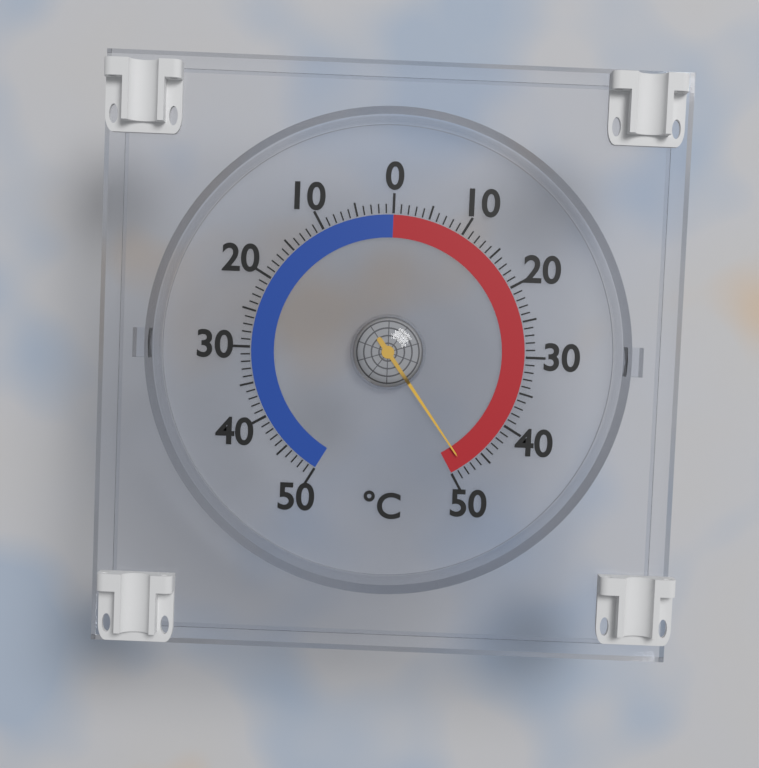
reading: 48 °C
